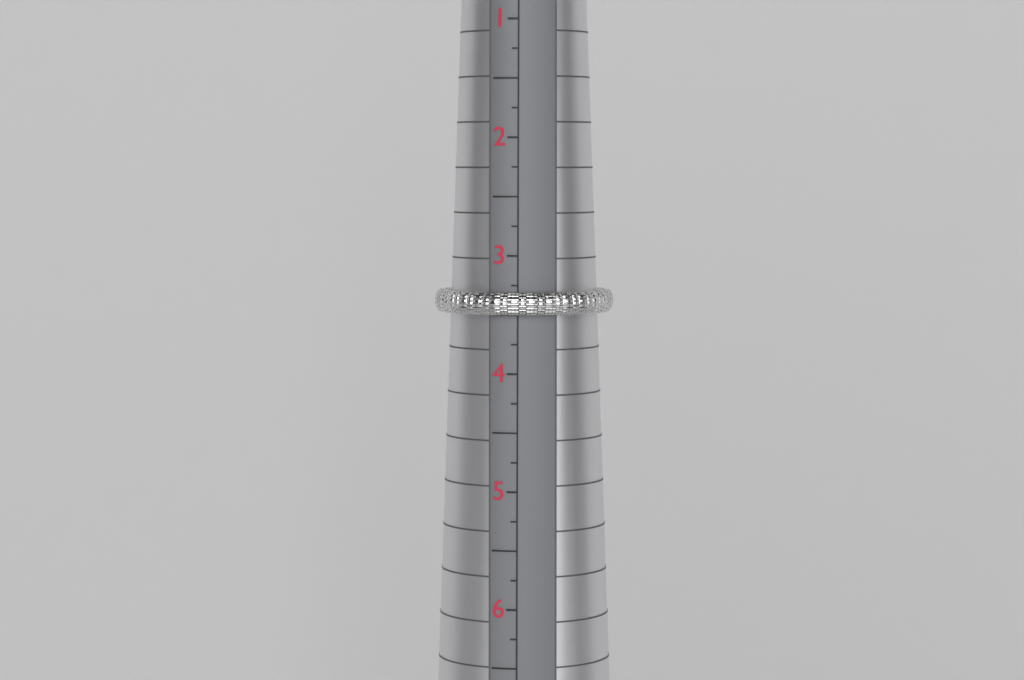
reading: 3.50 (no unit)
